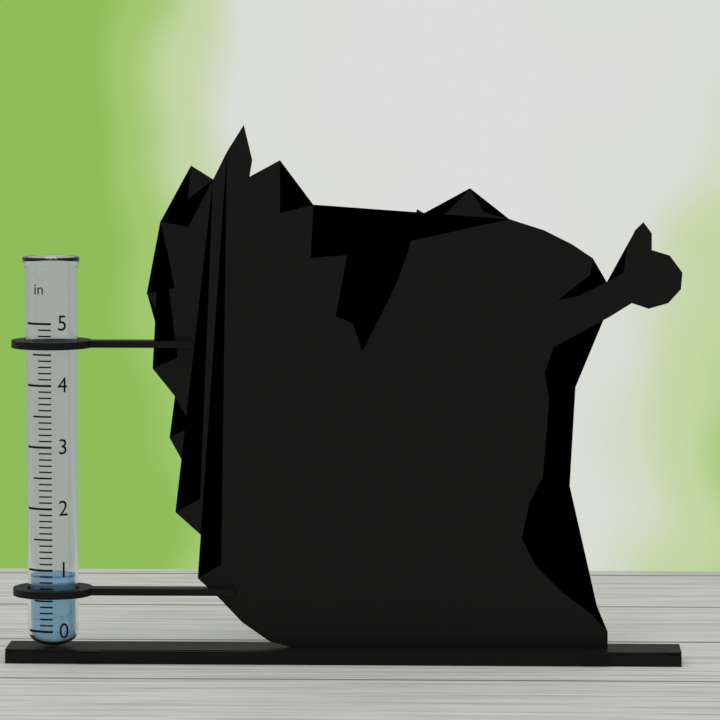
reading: 0.9 in
